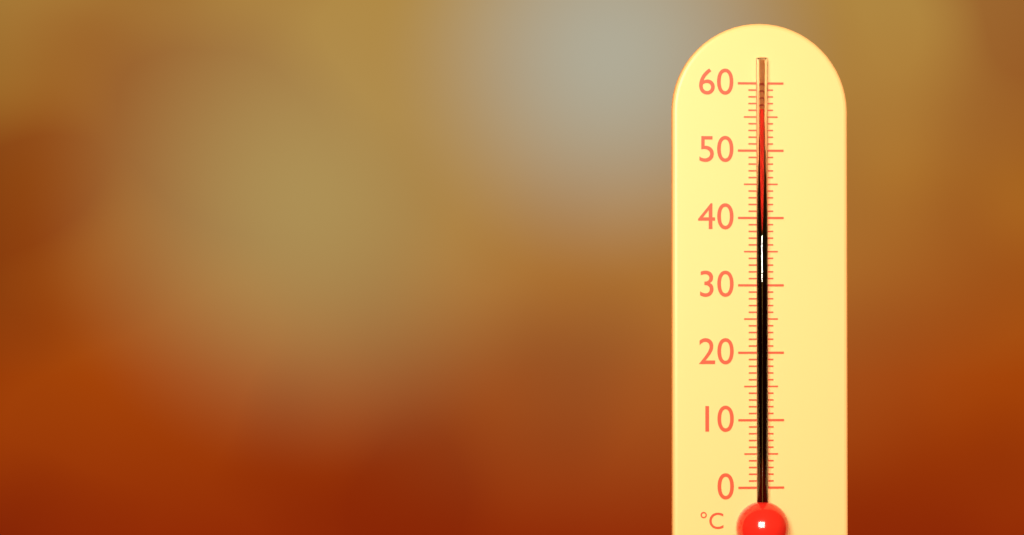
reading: 56 °C
